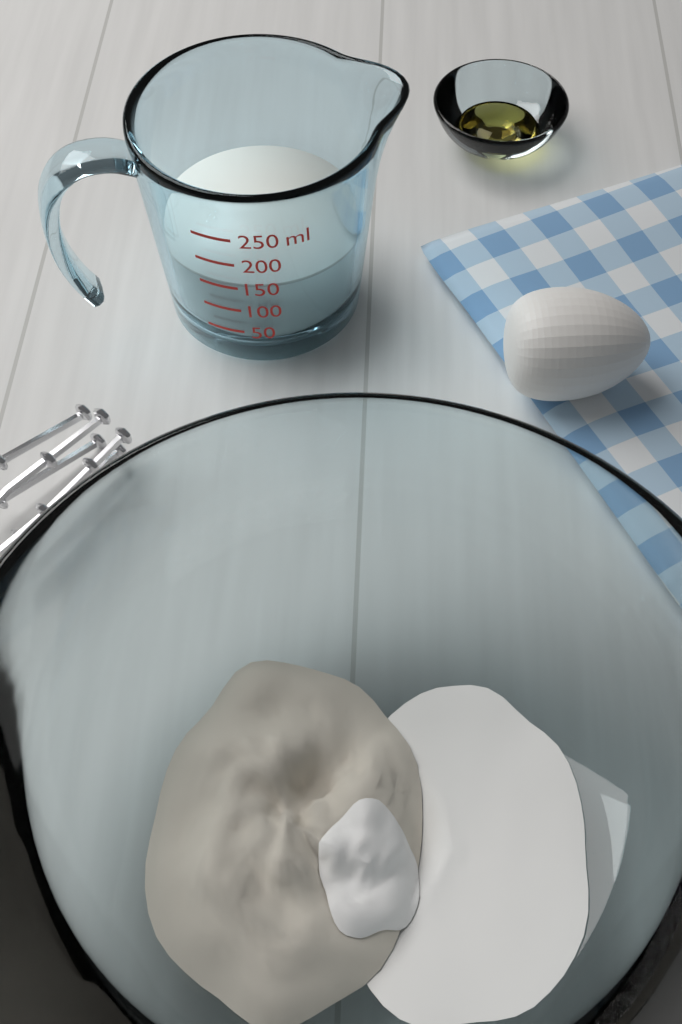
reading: 150 ml
